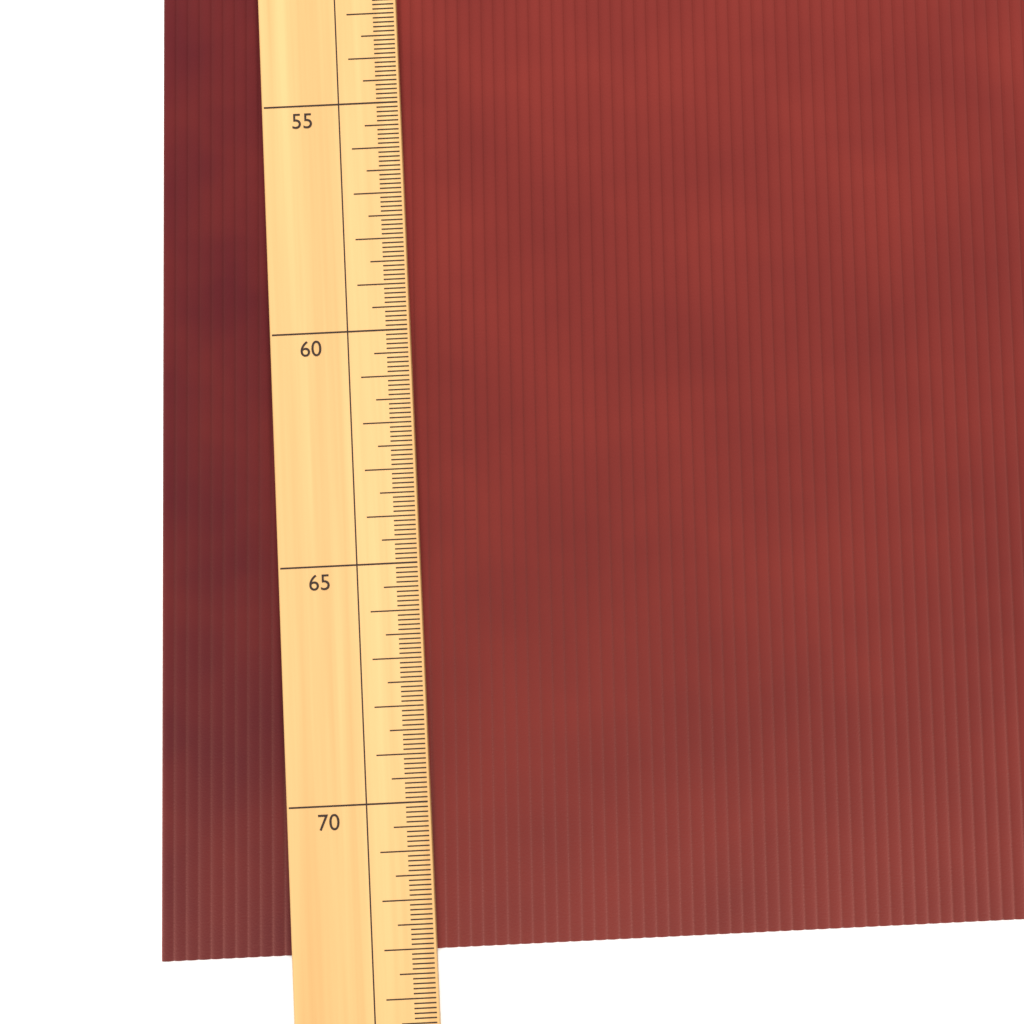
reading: 73.1 (no unit)
